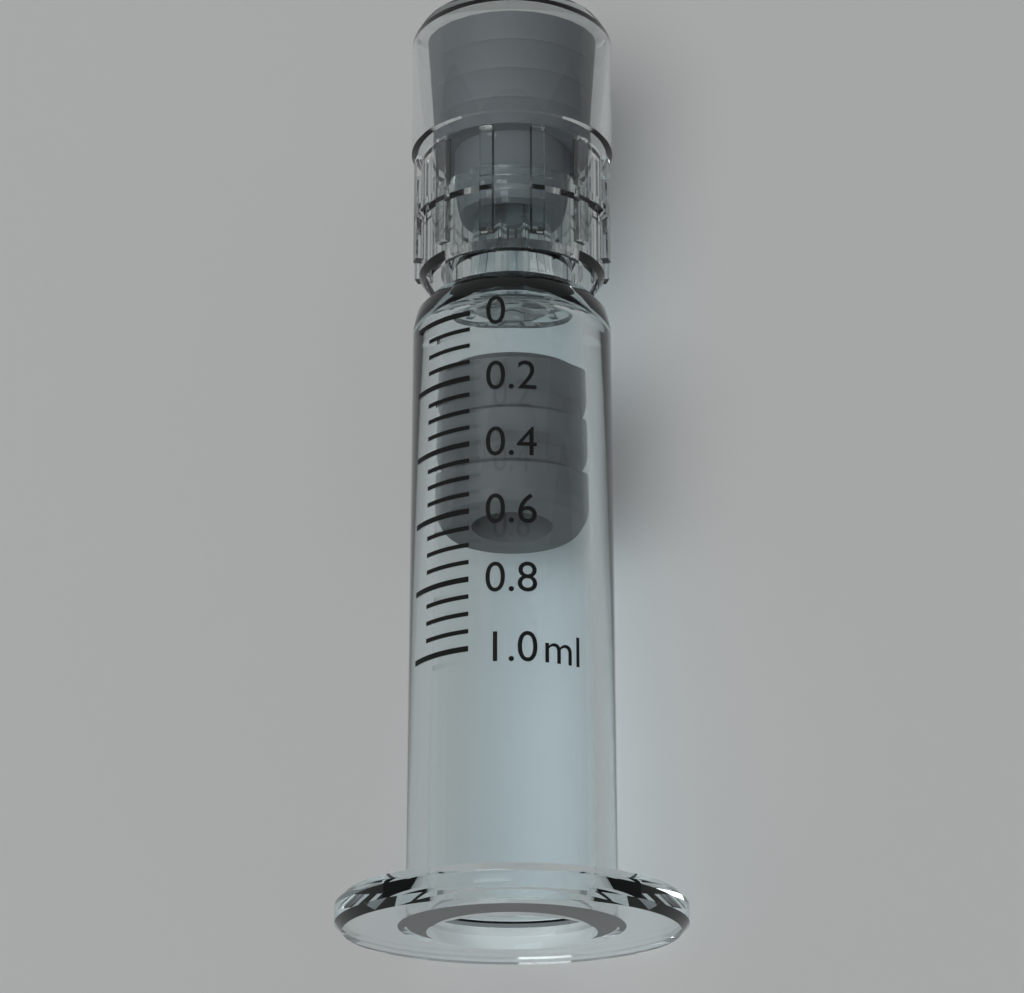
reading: 0.10 ml
